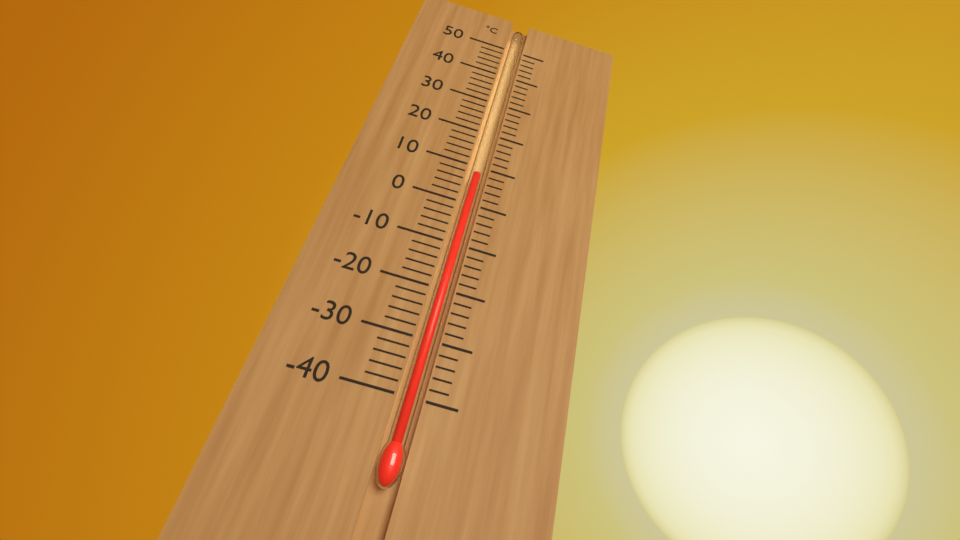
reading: 8 °C
